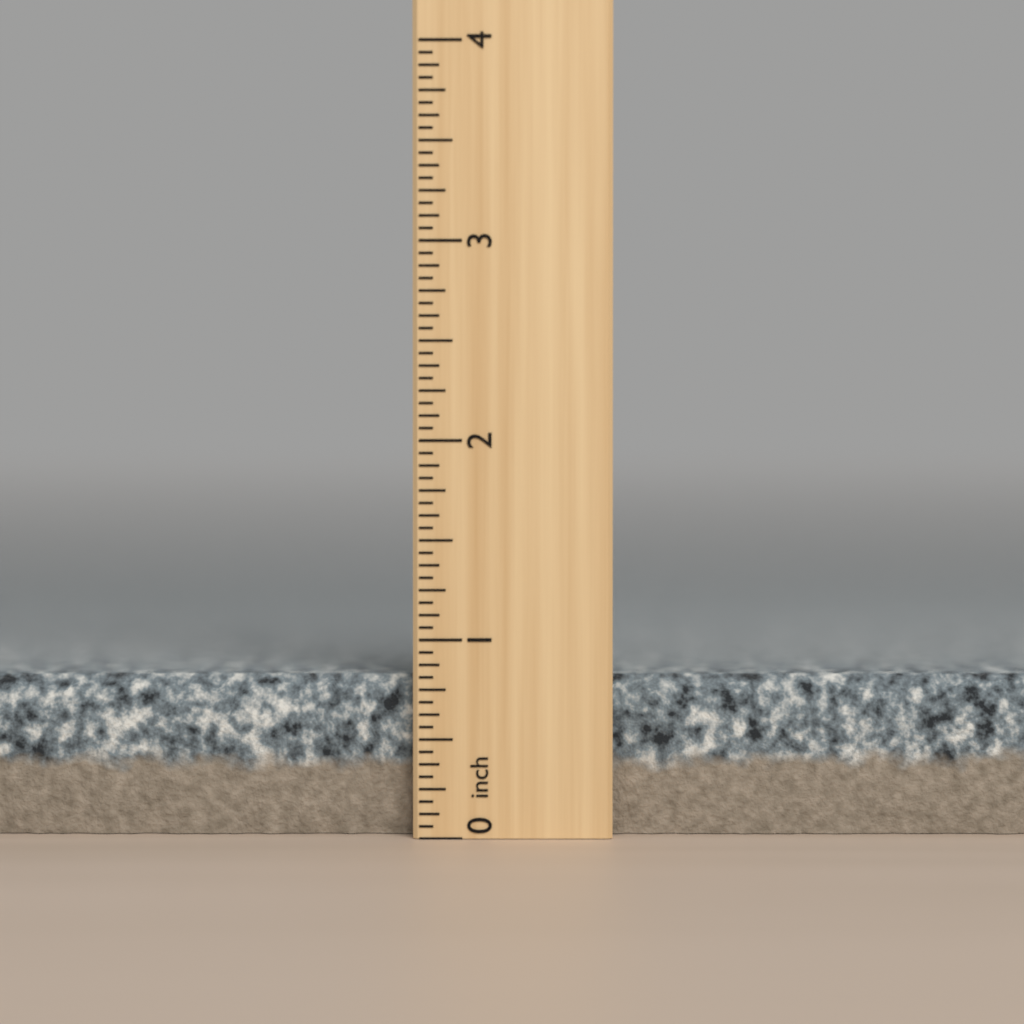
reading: 0.8125 inch
